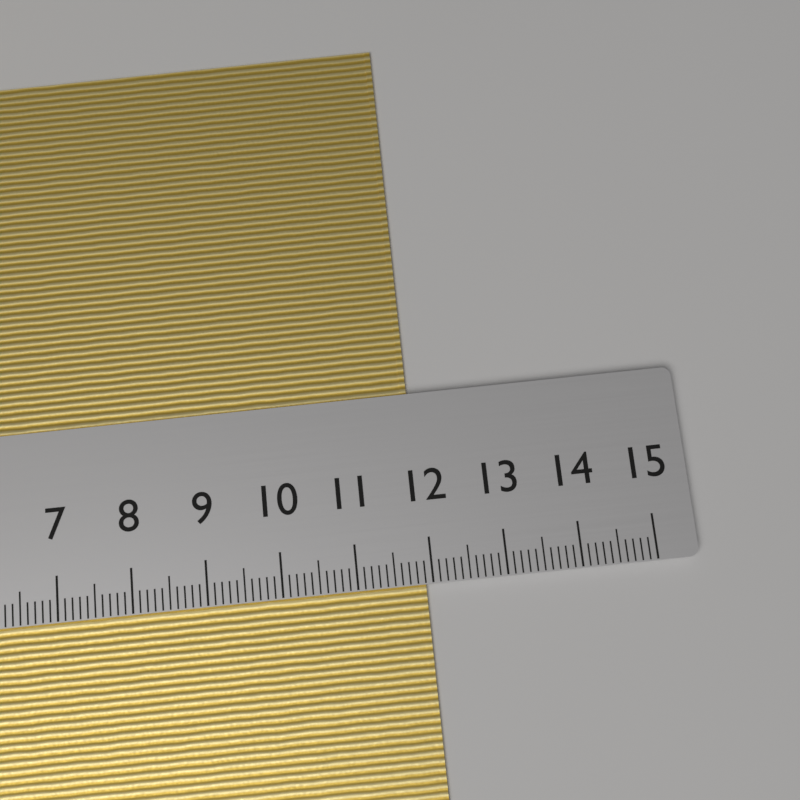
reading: 11.9 cm
